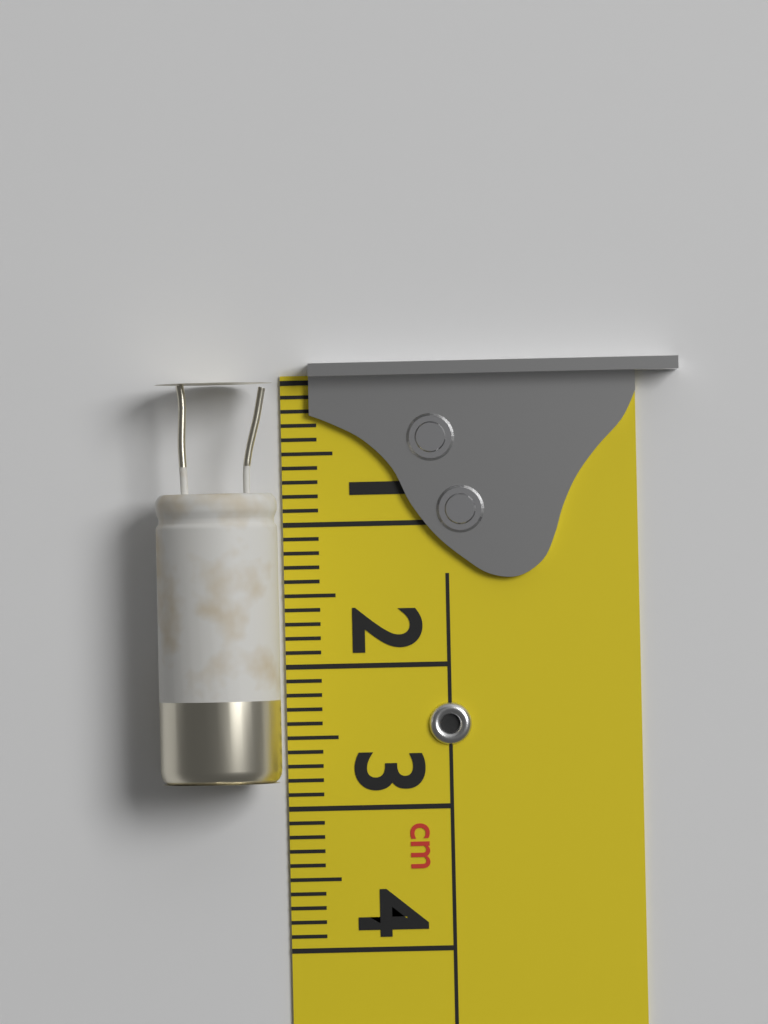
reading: 2.8 cm
